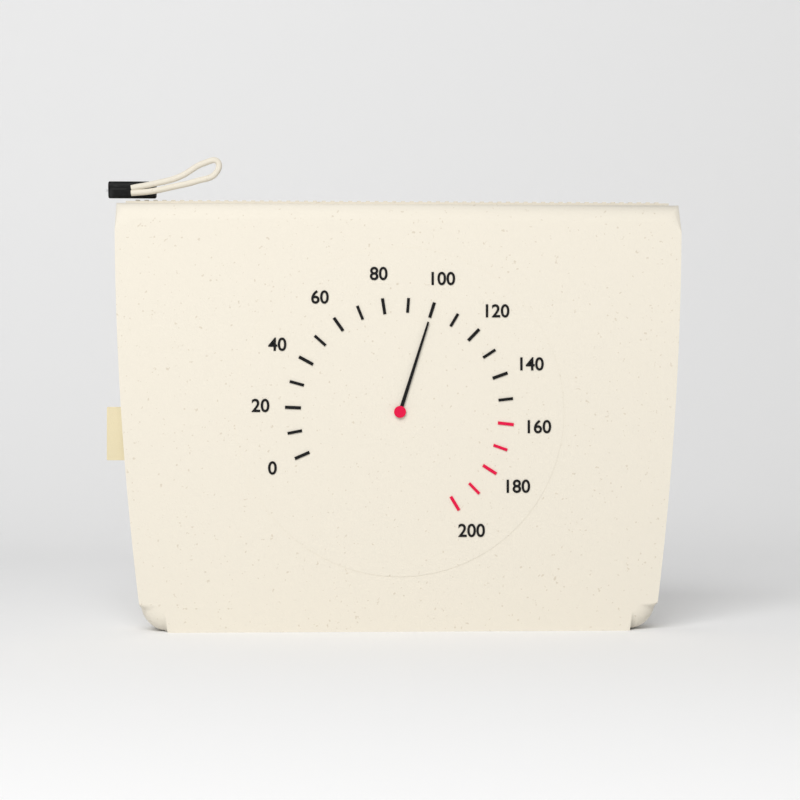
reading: 100 (no unit)
